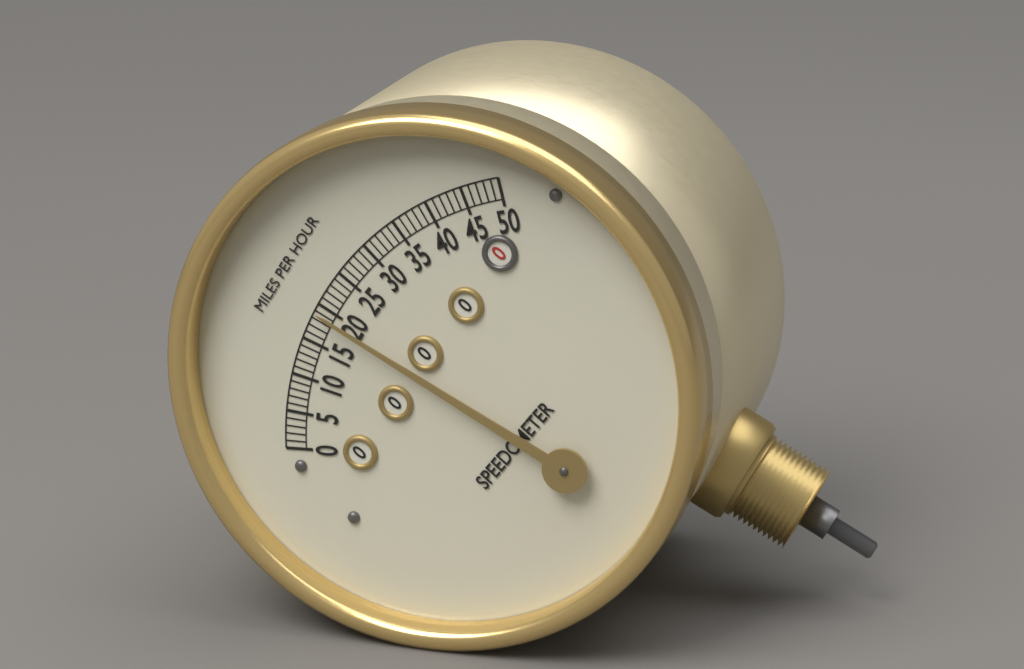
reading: 19 mph
